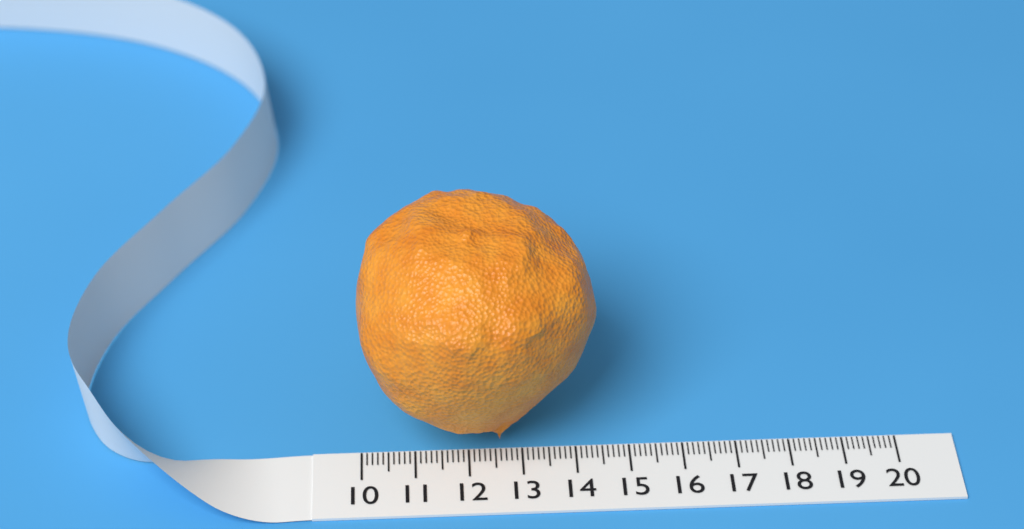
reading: 14.4 (no unit)
